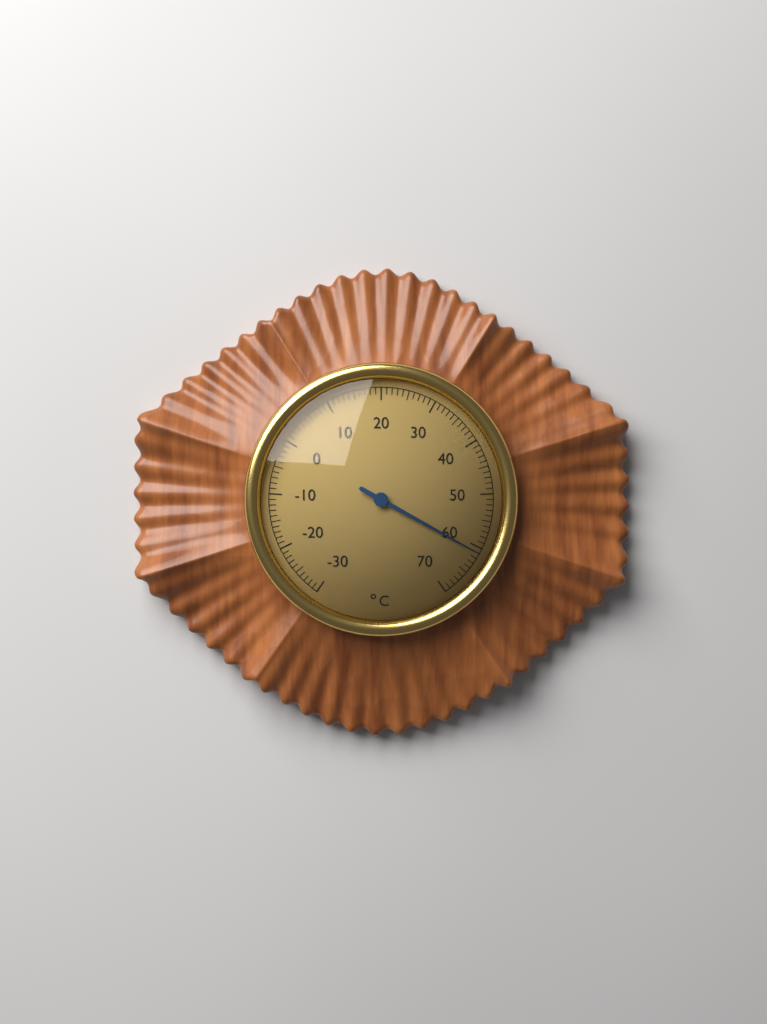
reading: 61 °C
